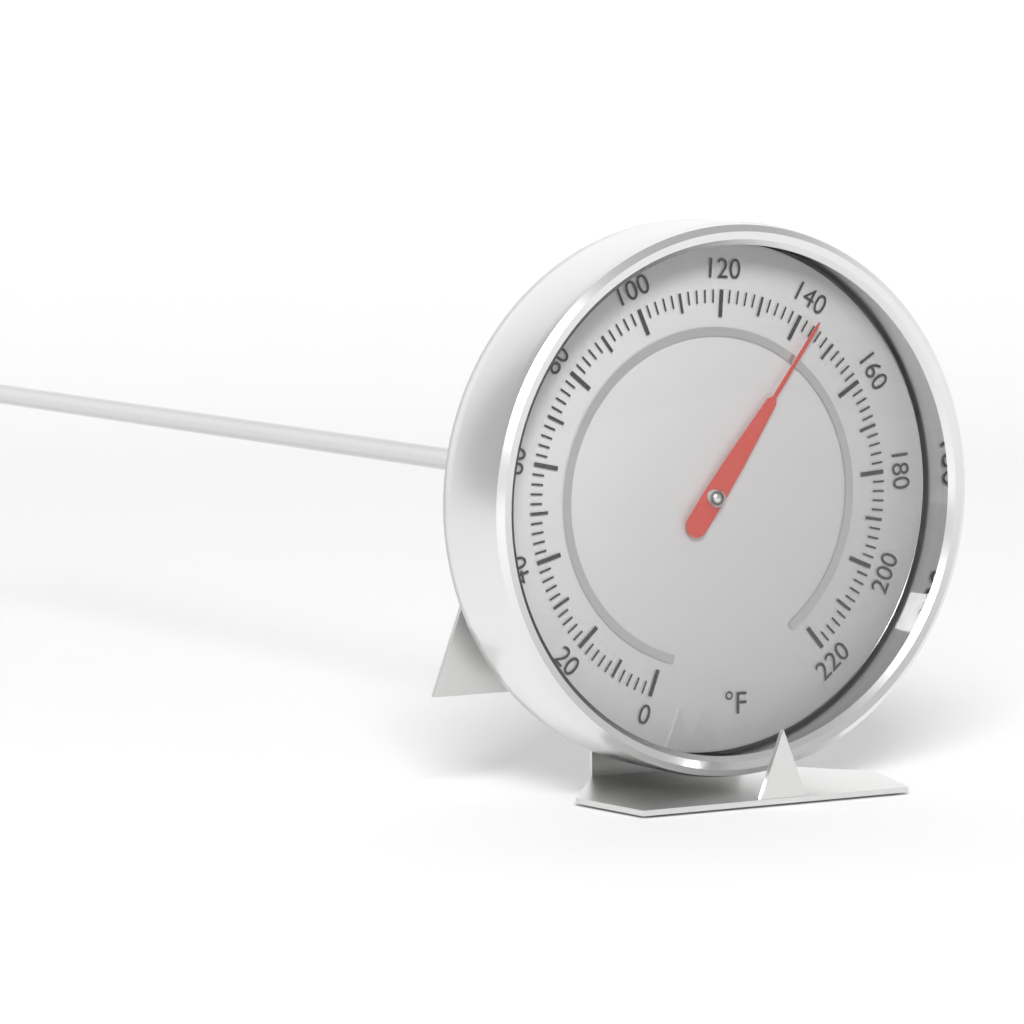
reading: 144 °F
